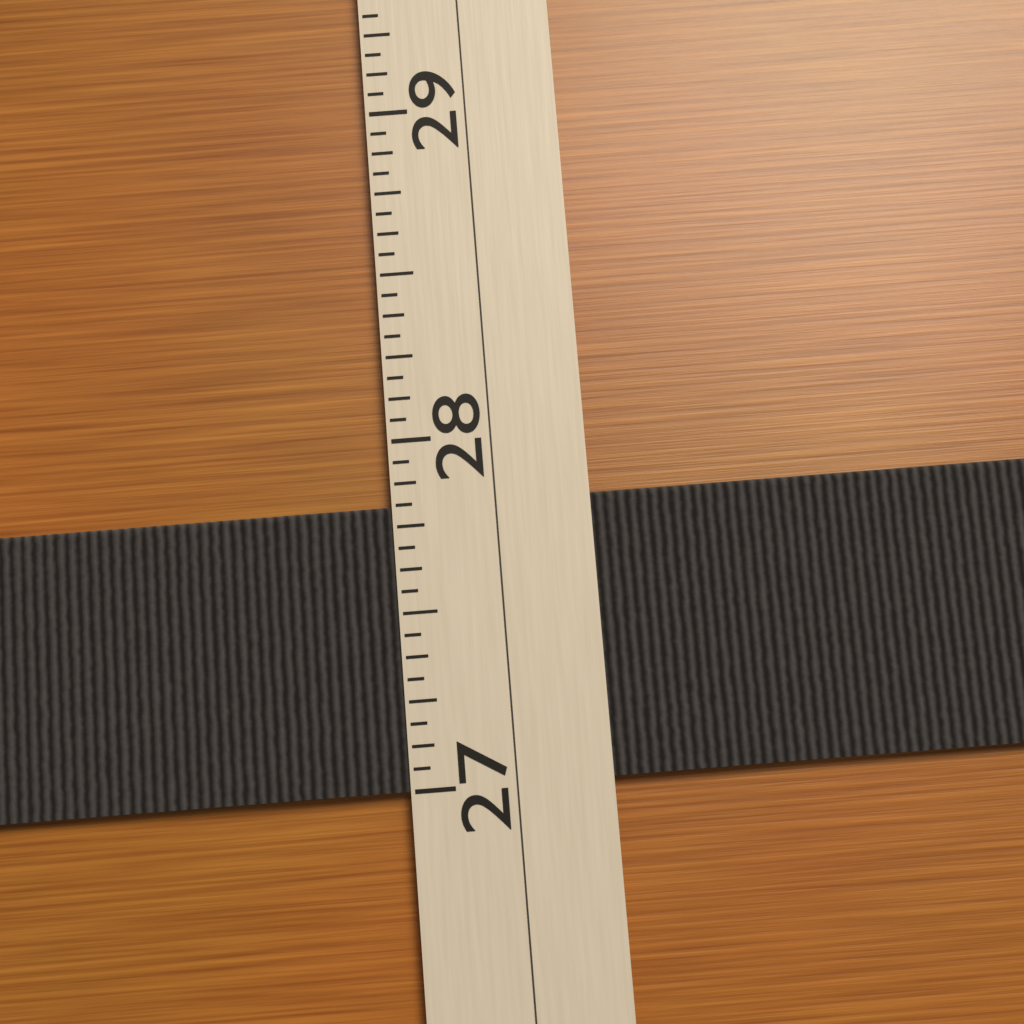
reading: 27.8125 (no unit)
